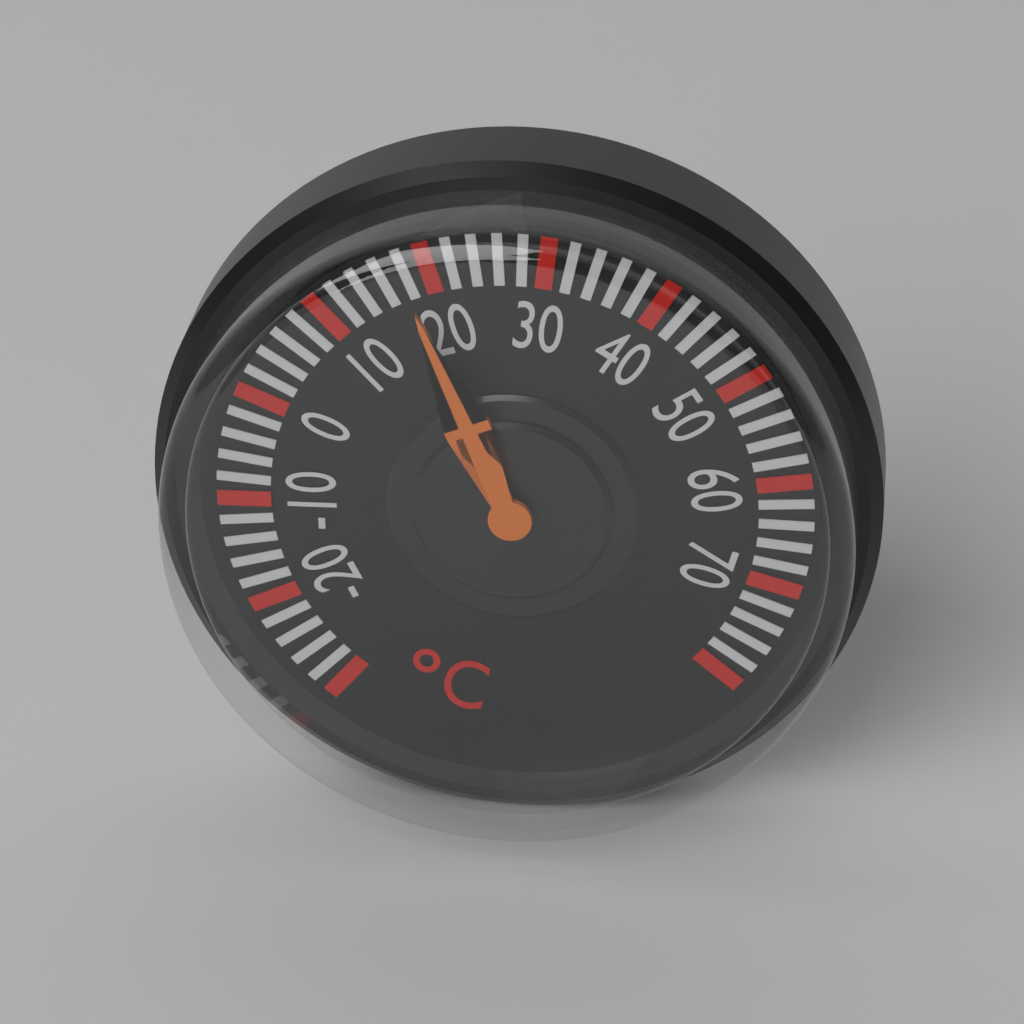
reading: 18 °C
